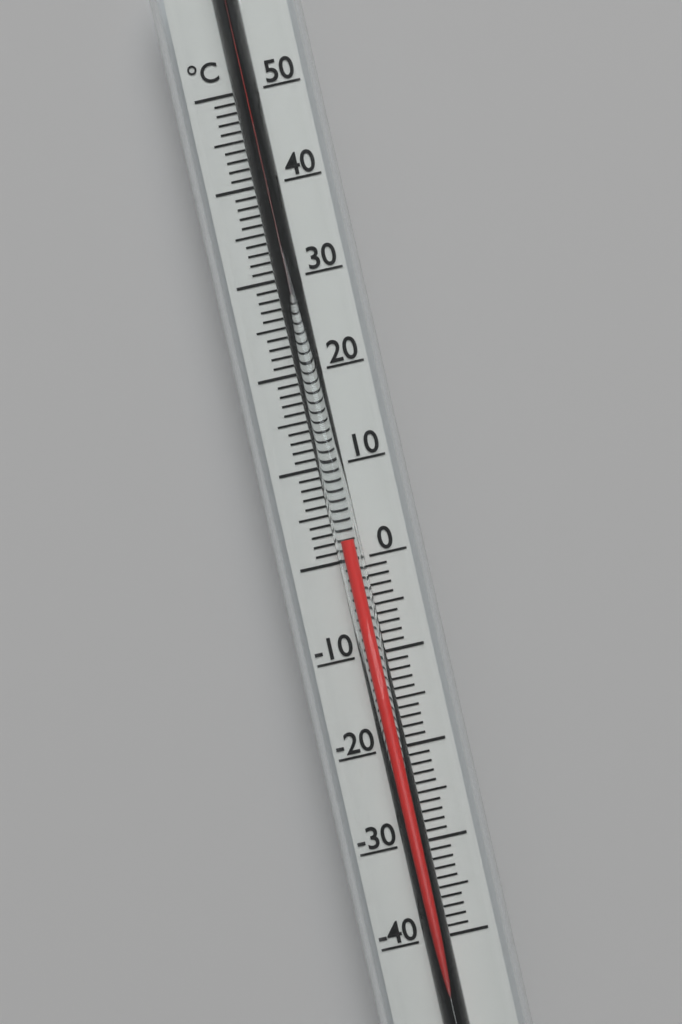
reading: 2 °C
